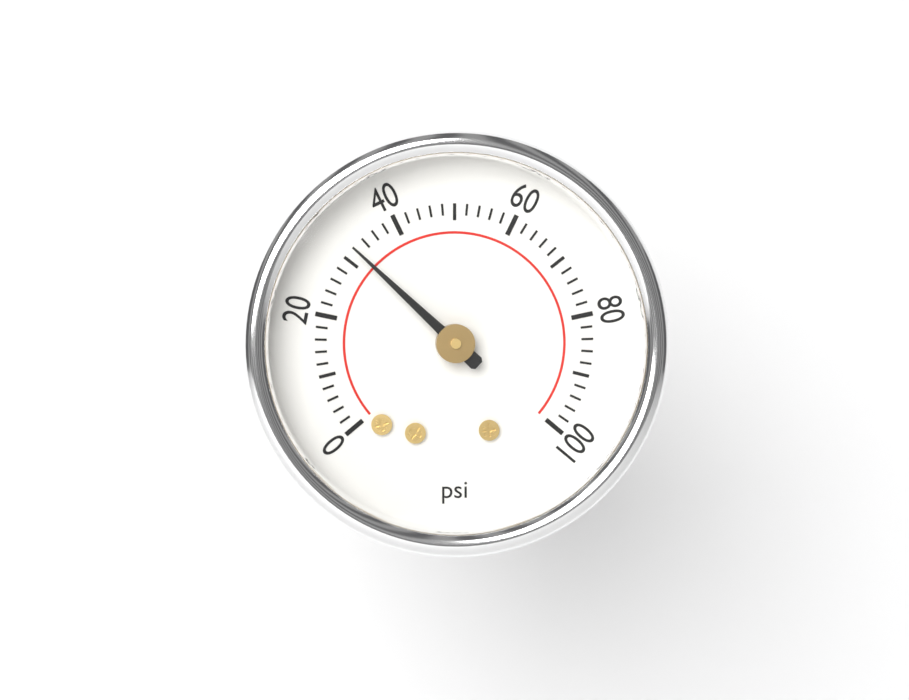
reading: 32 psi
